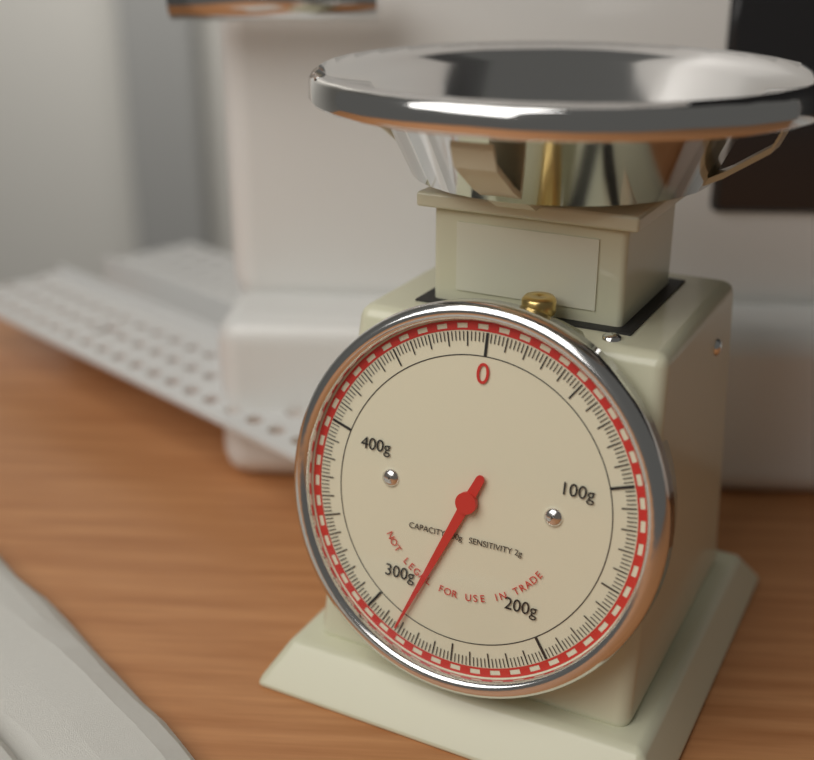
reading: 282 g
